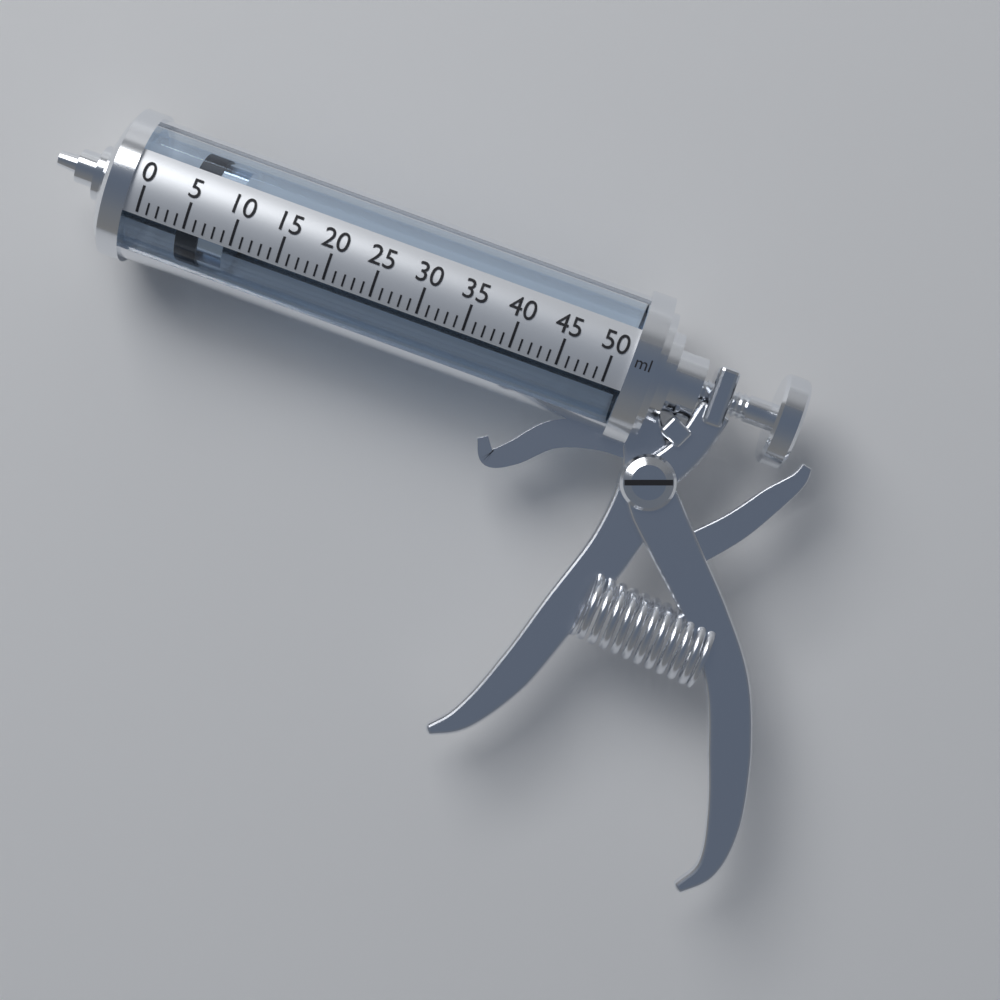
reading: 4 ml
